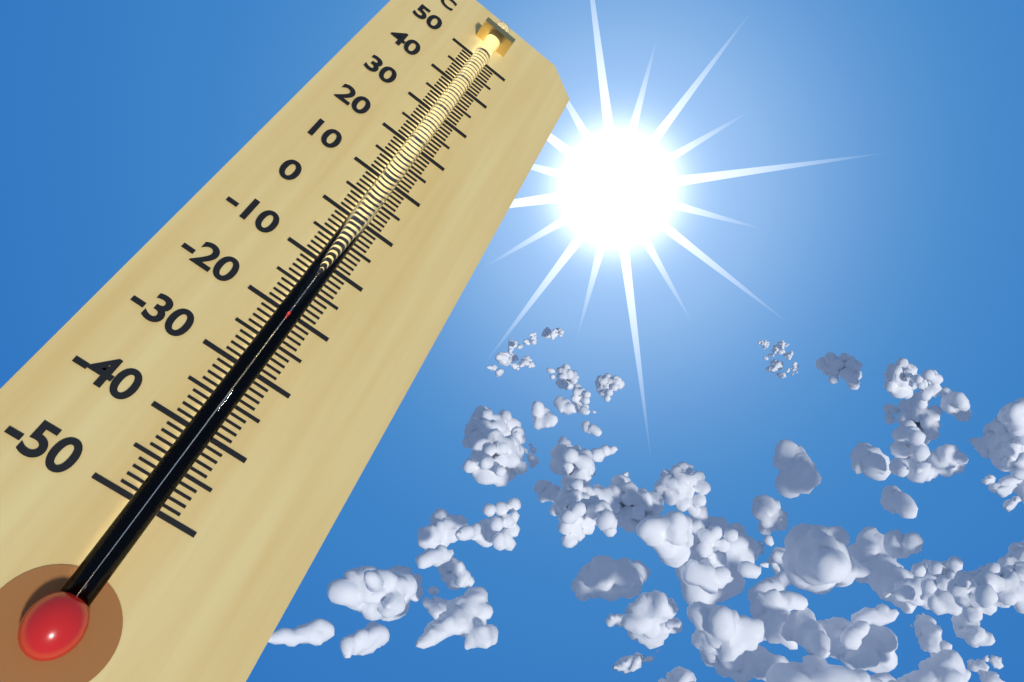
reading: -21 °C
